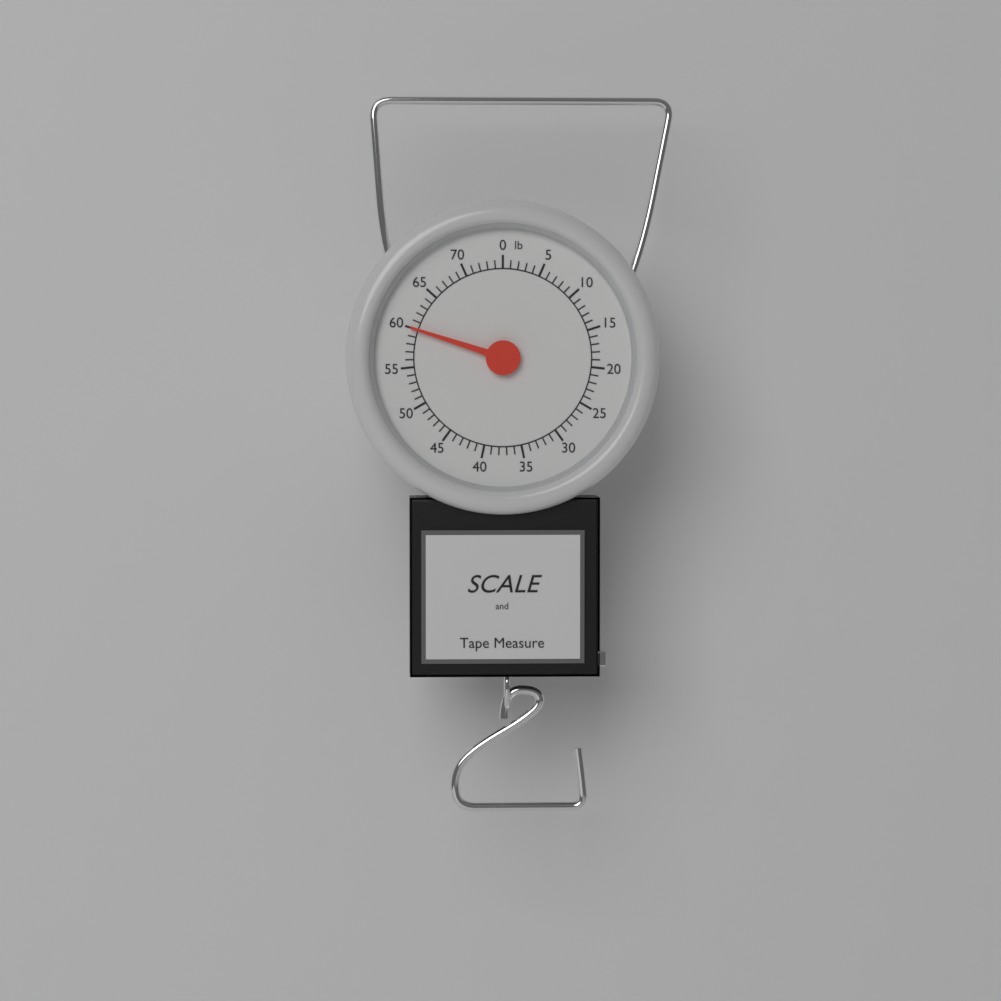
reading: 60 lb
